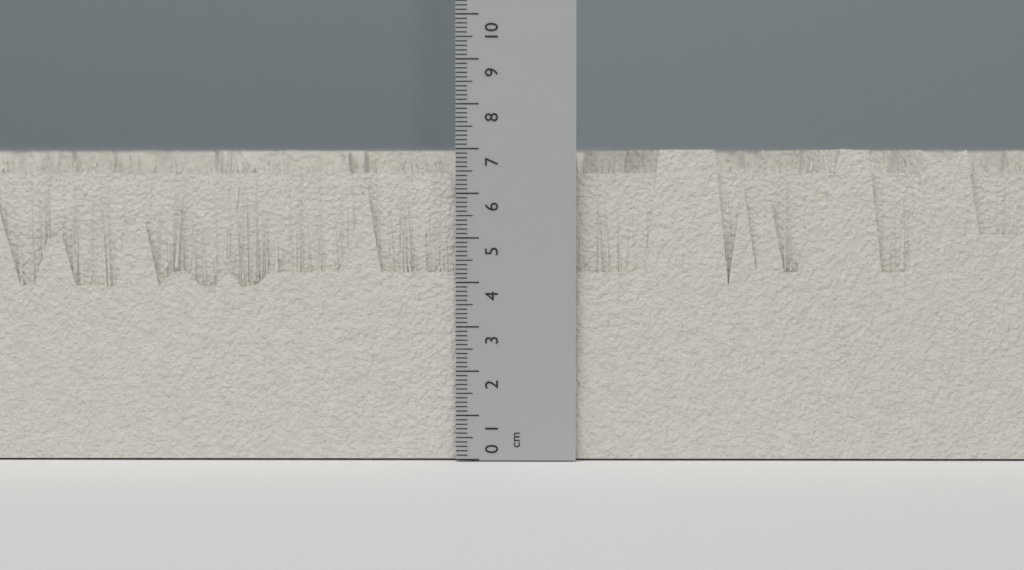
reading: 7.0 cm
